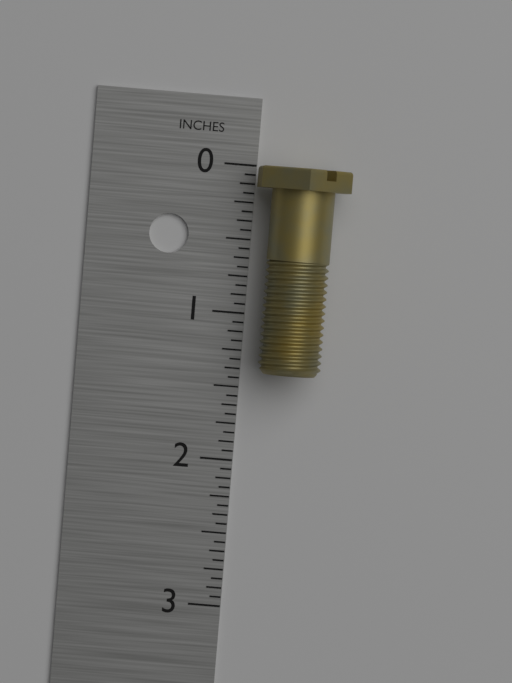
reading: 1.3750 in
